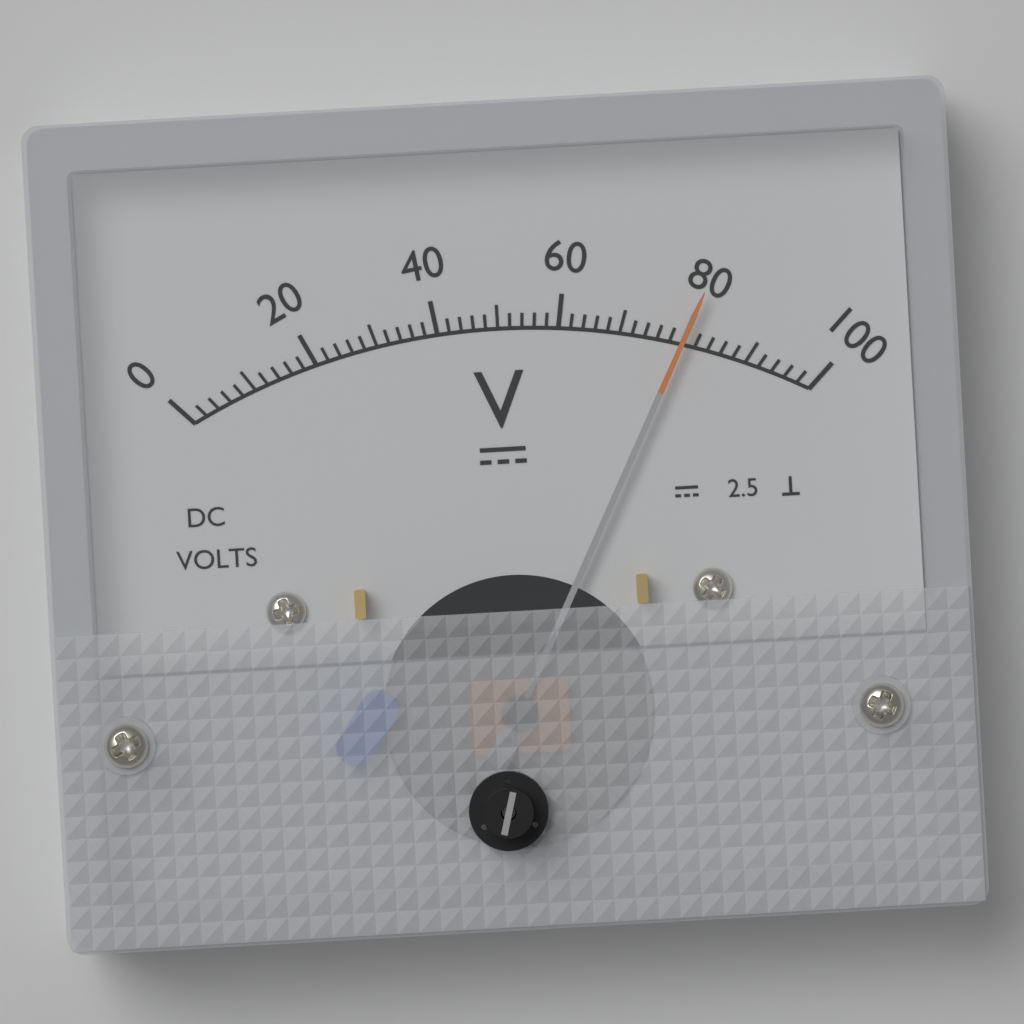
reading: 80 V
